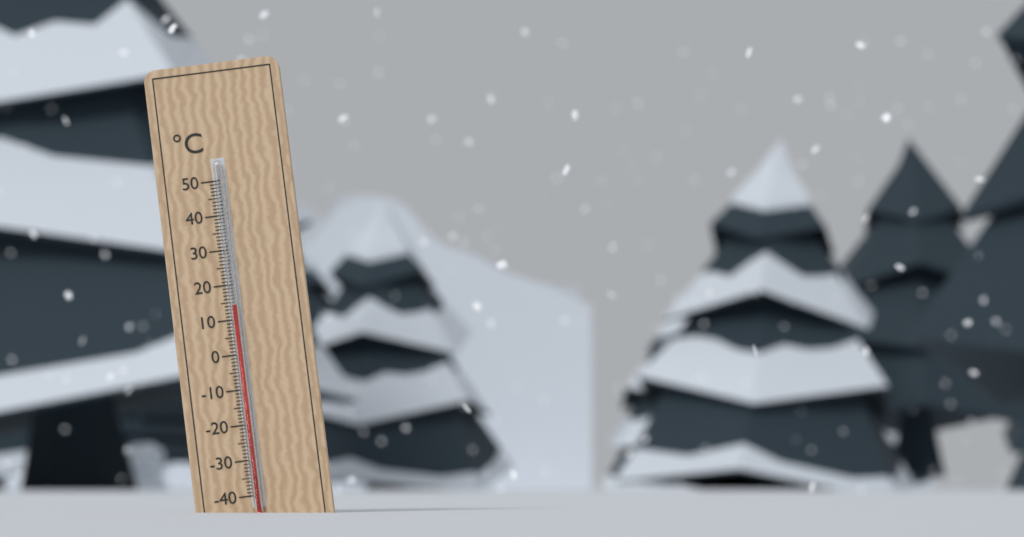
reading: 14 °C
